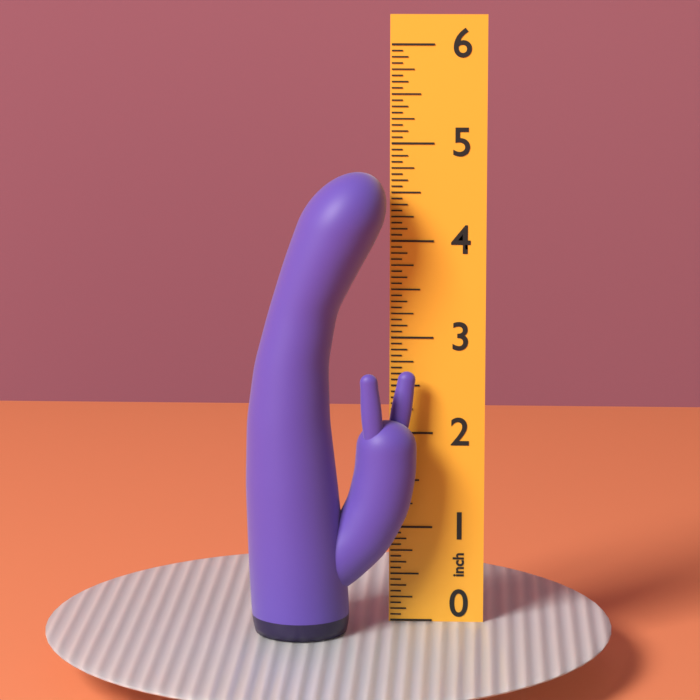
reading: 4.7500 inch
